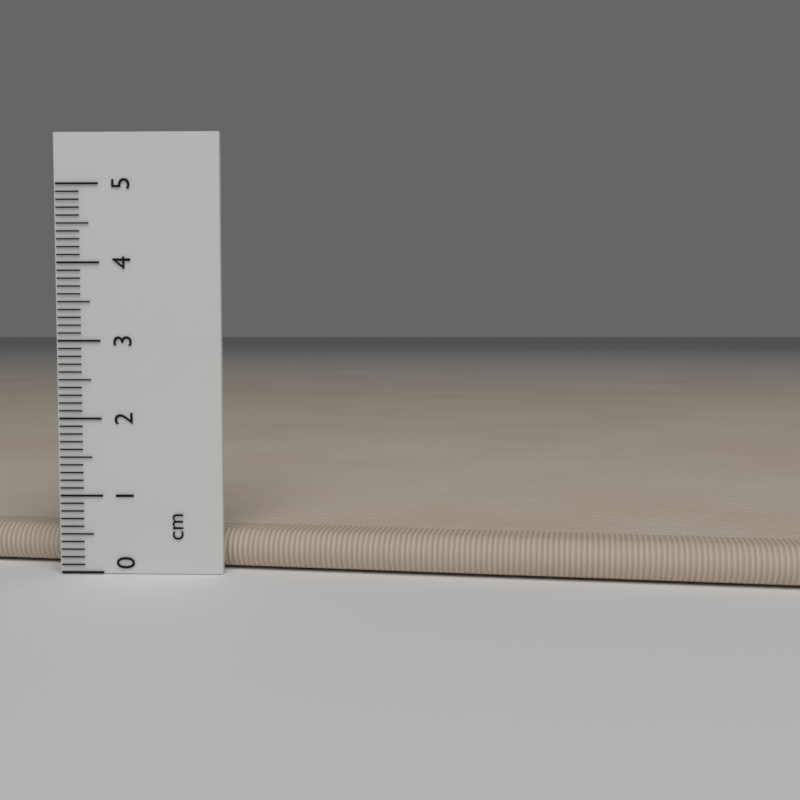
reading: 0.5 cm
